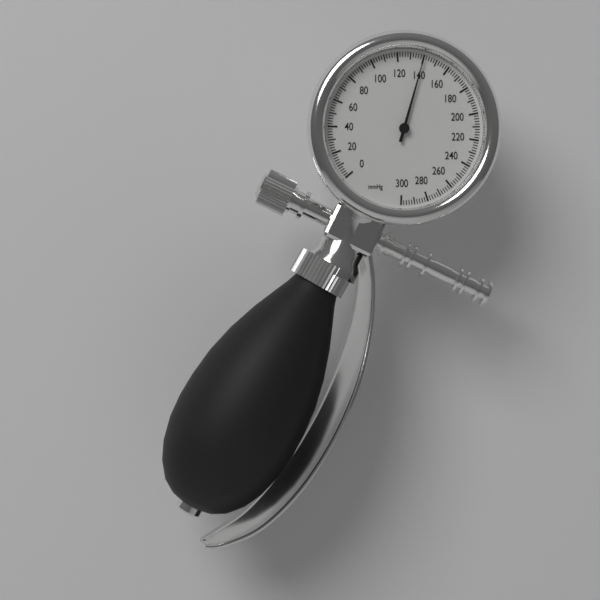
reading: 140 mmHg
